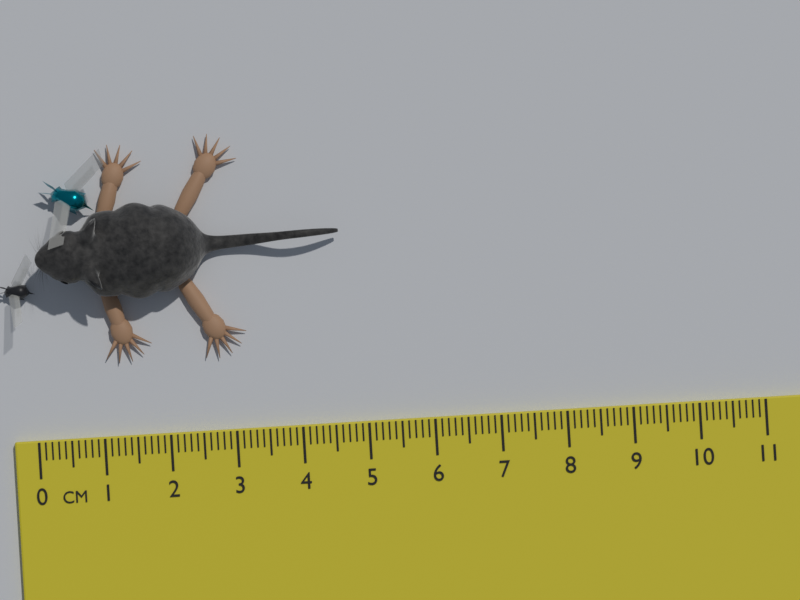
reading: 4.7 cm
